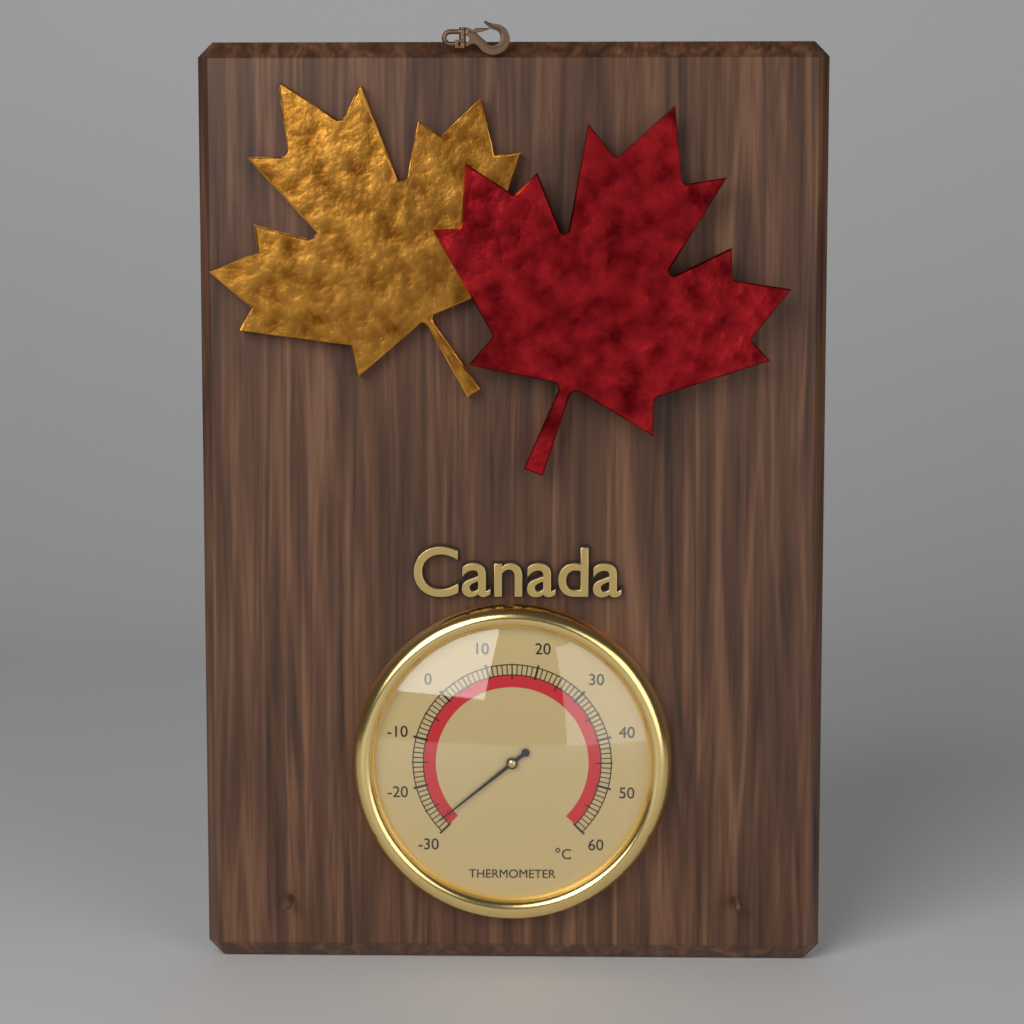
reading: -28 °C
